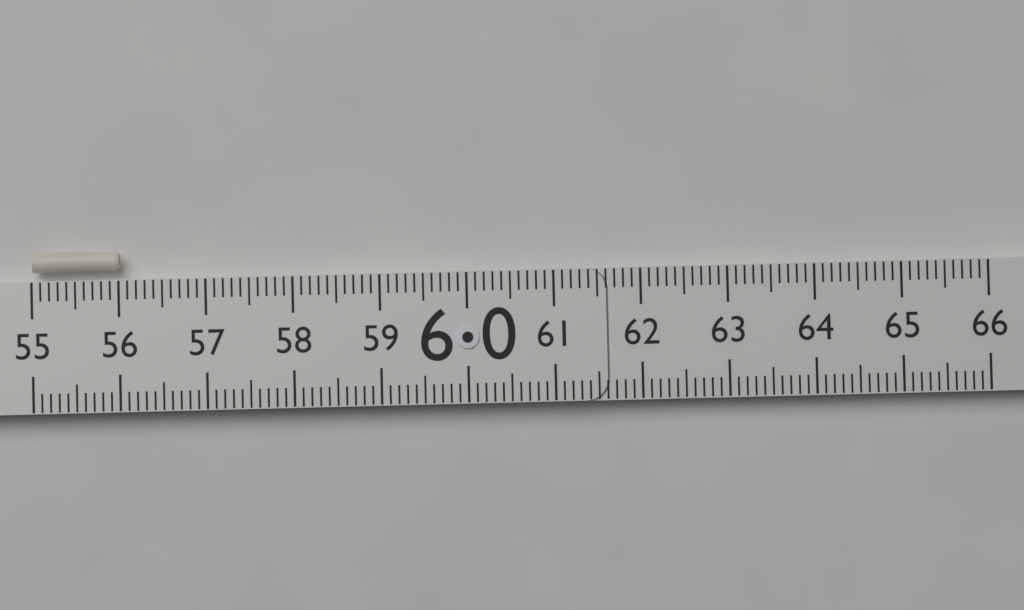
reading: 56.0 (no unit)
